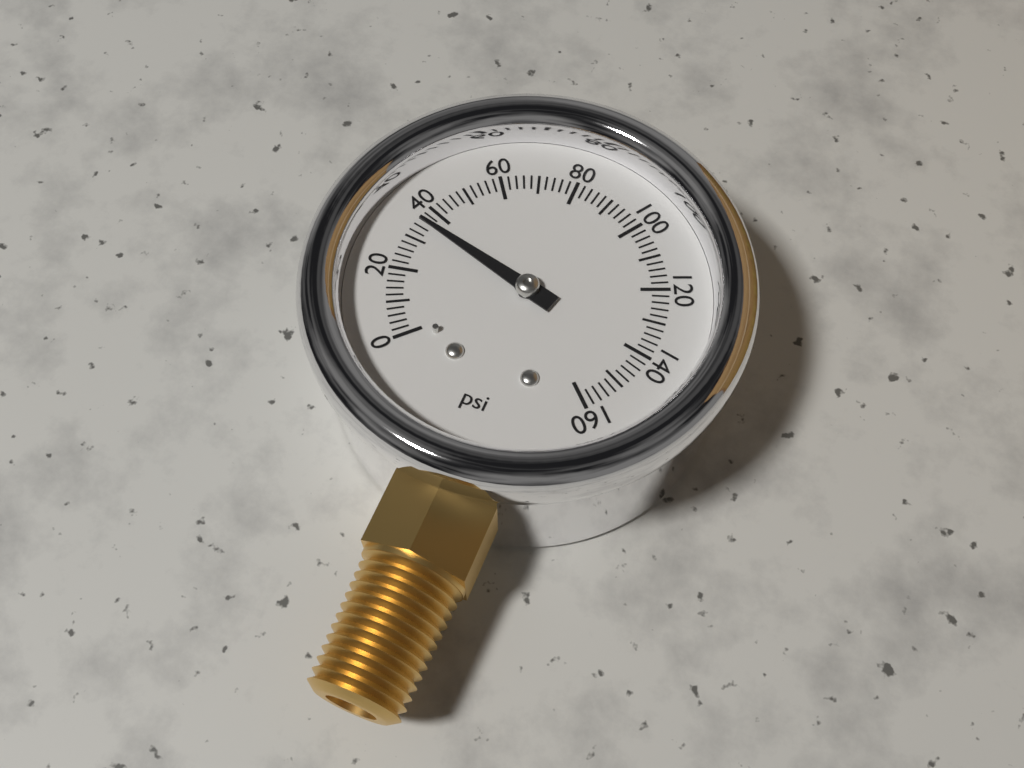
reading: 36 psi
